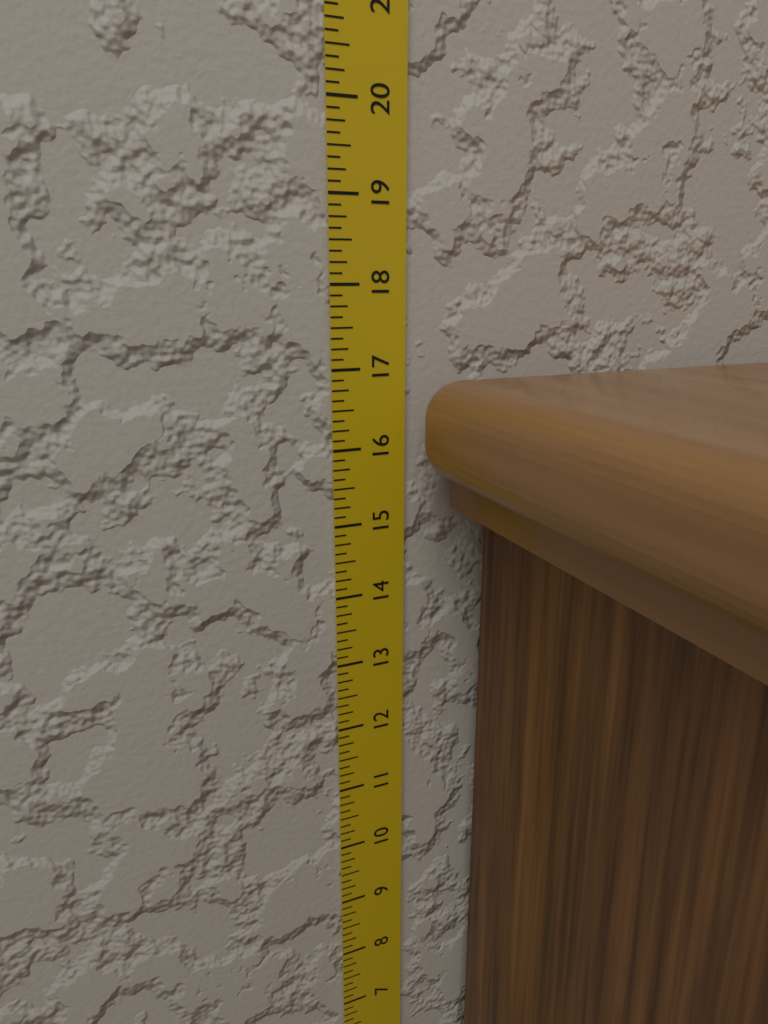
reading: 16.875 in
